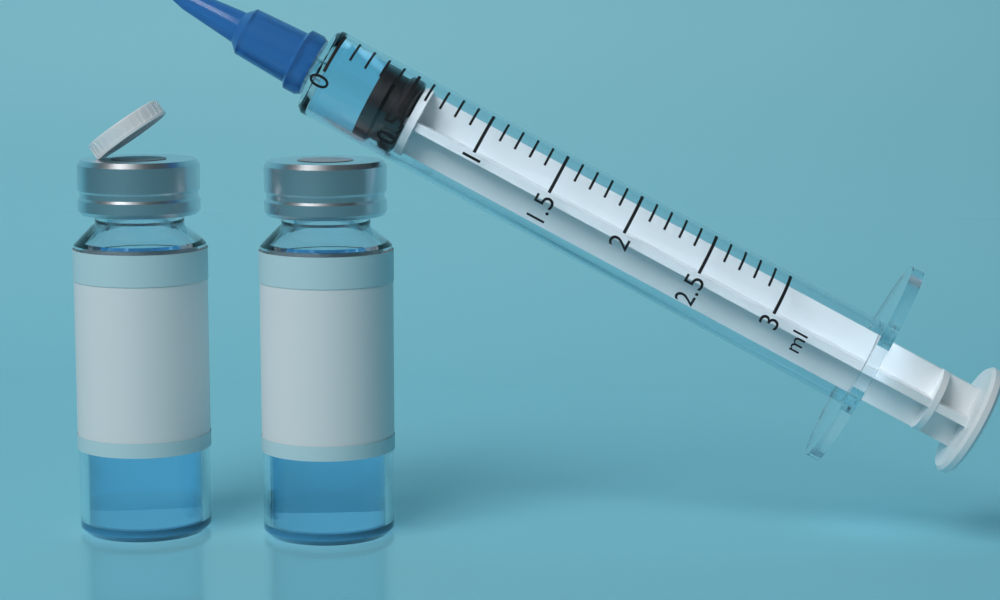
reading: 0.3 ml
